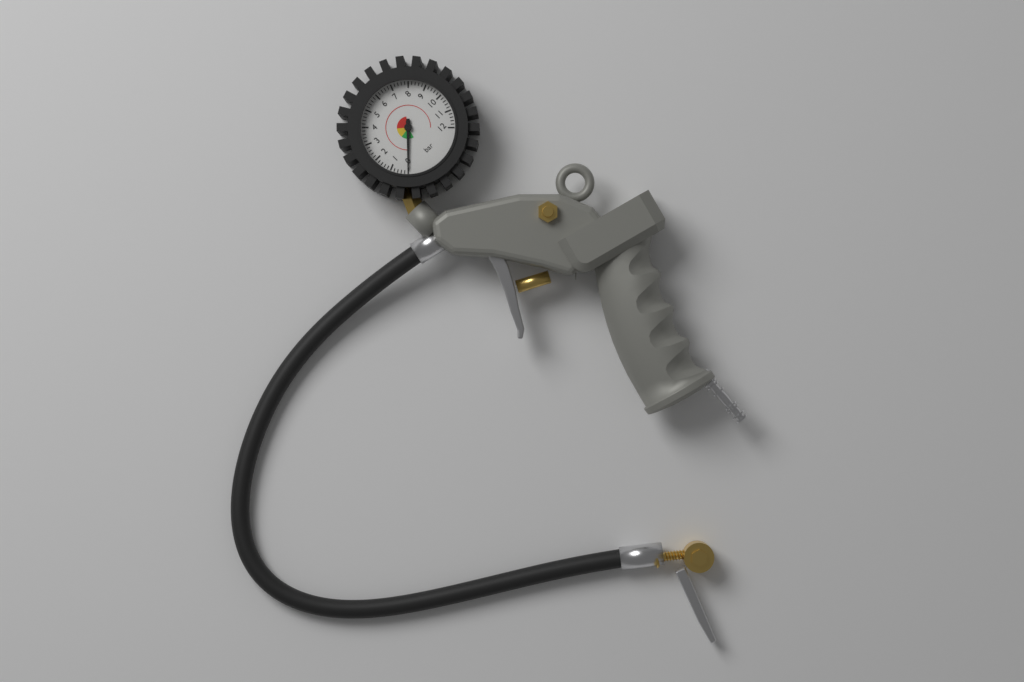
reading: 0.0 bar
